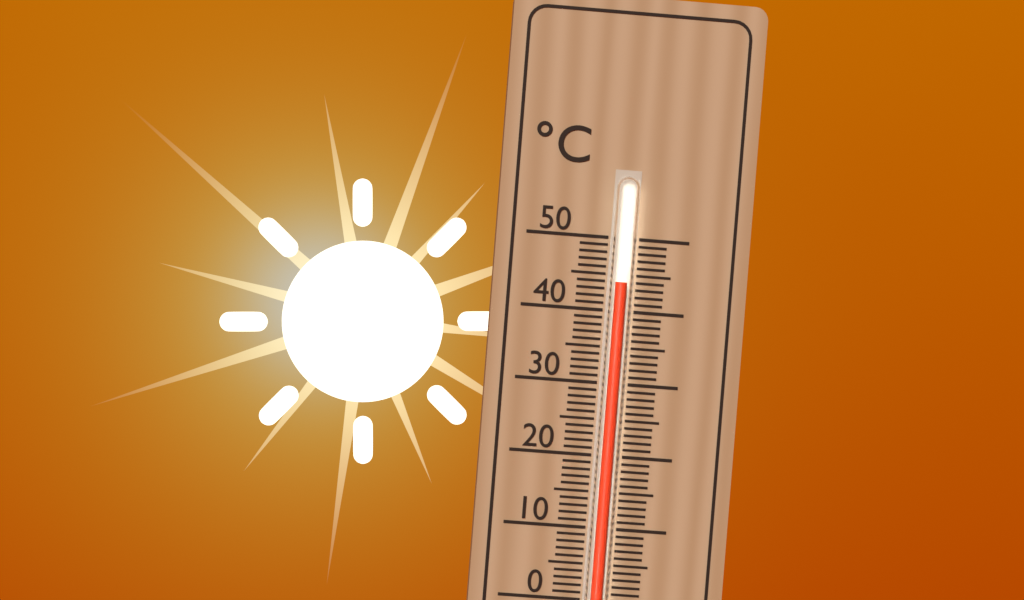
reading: 44 °C
